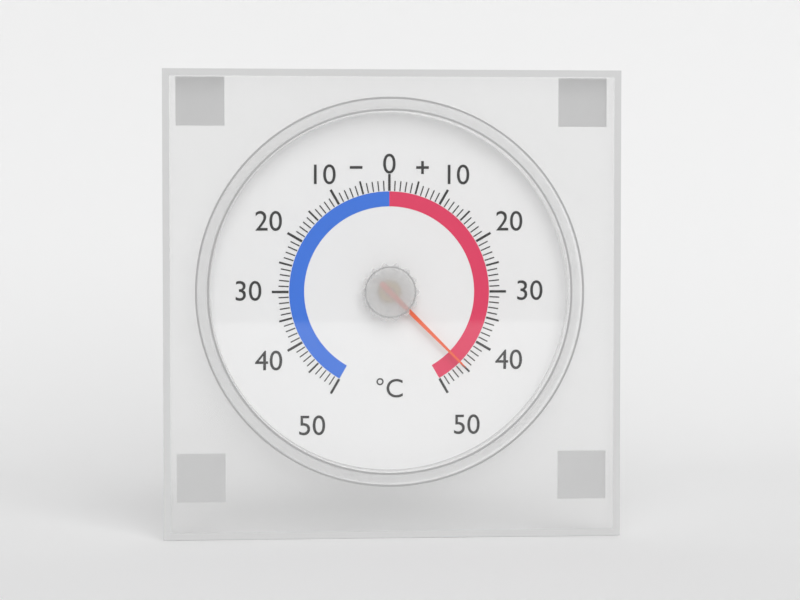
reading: 45 °C
